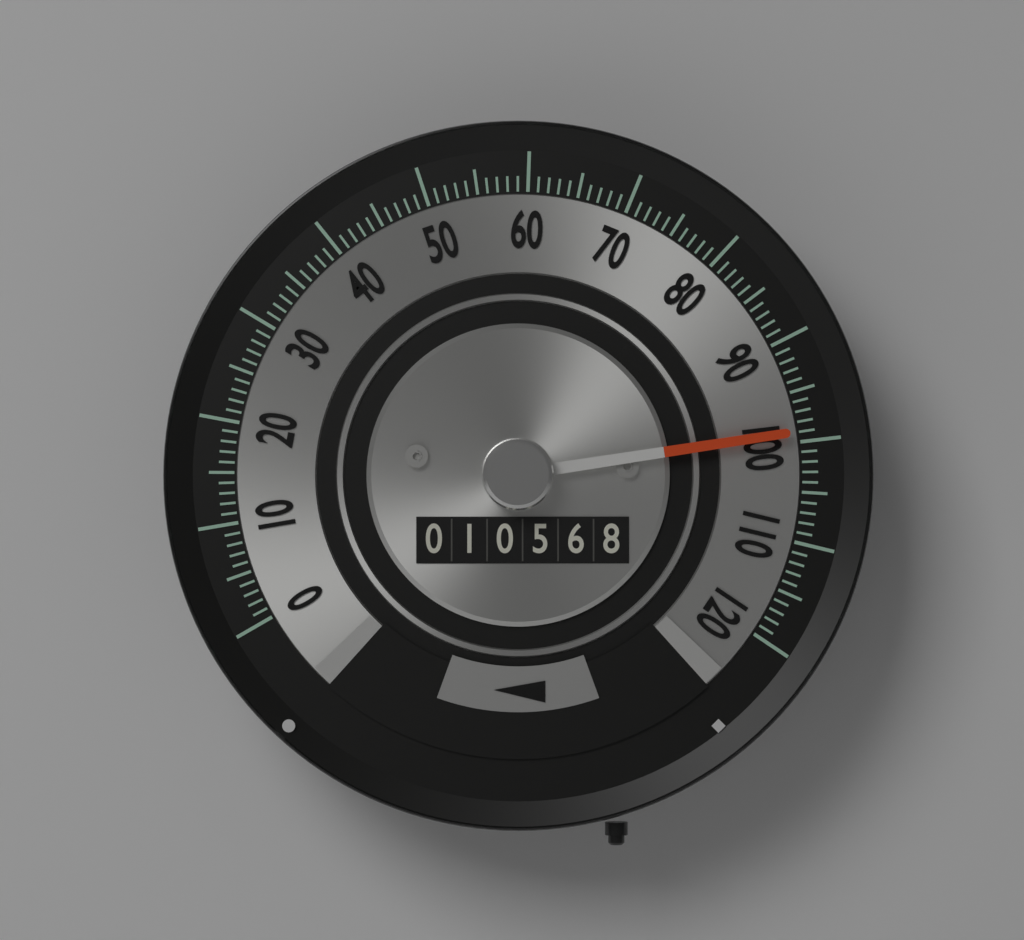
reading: 99 (no unit)
